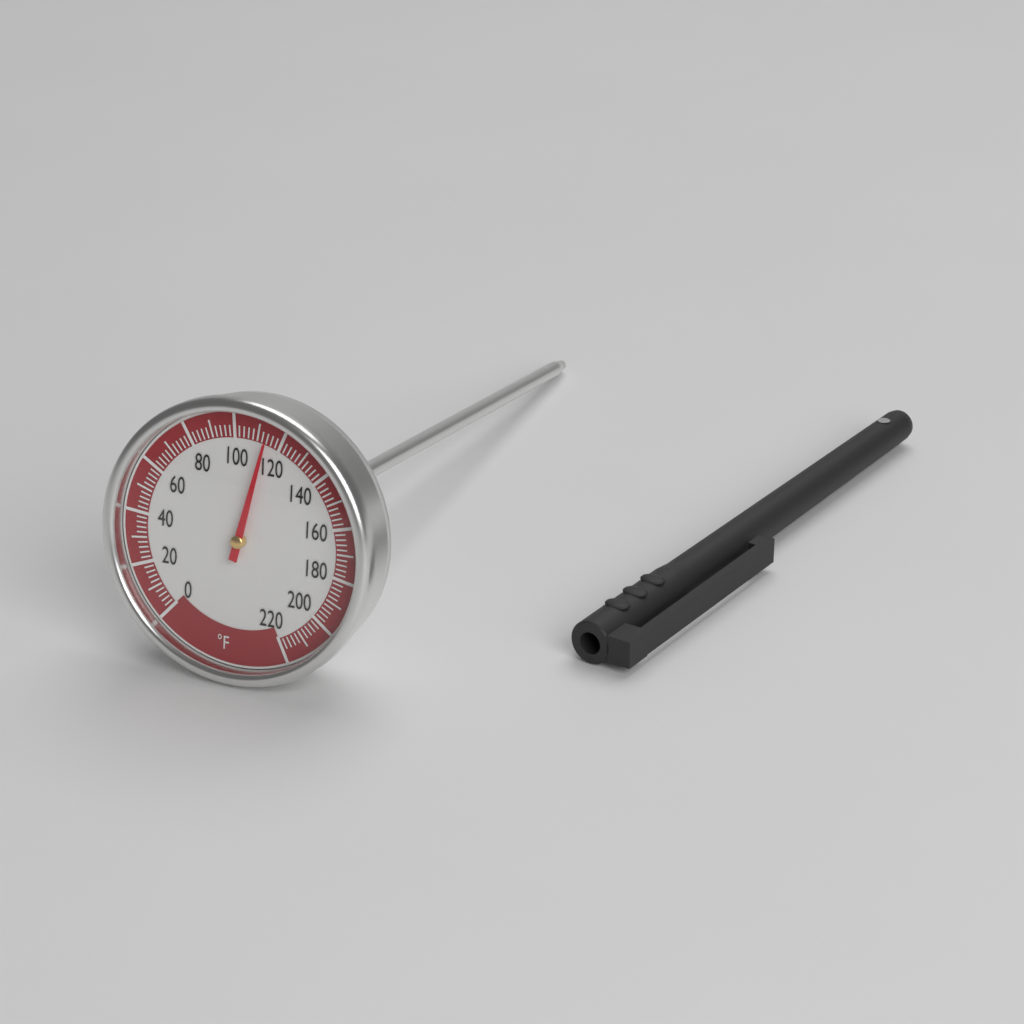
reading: 114 °F
